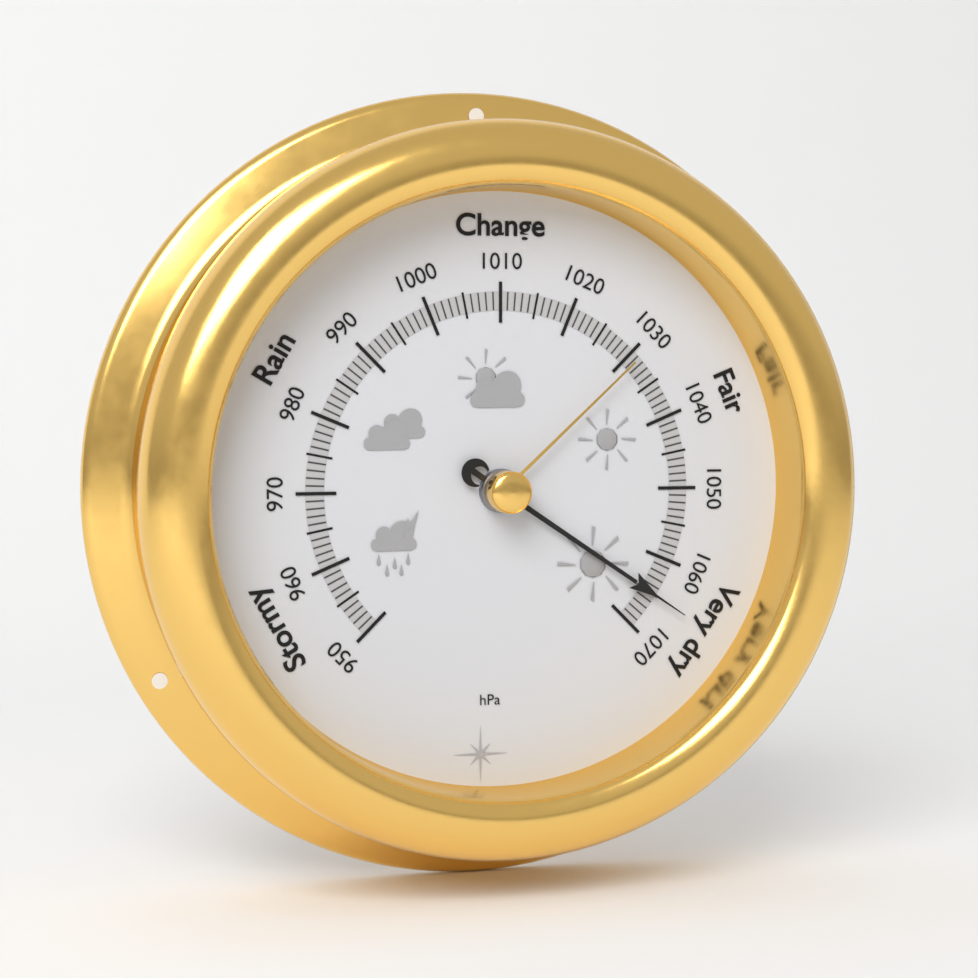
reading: 1065 hPa
